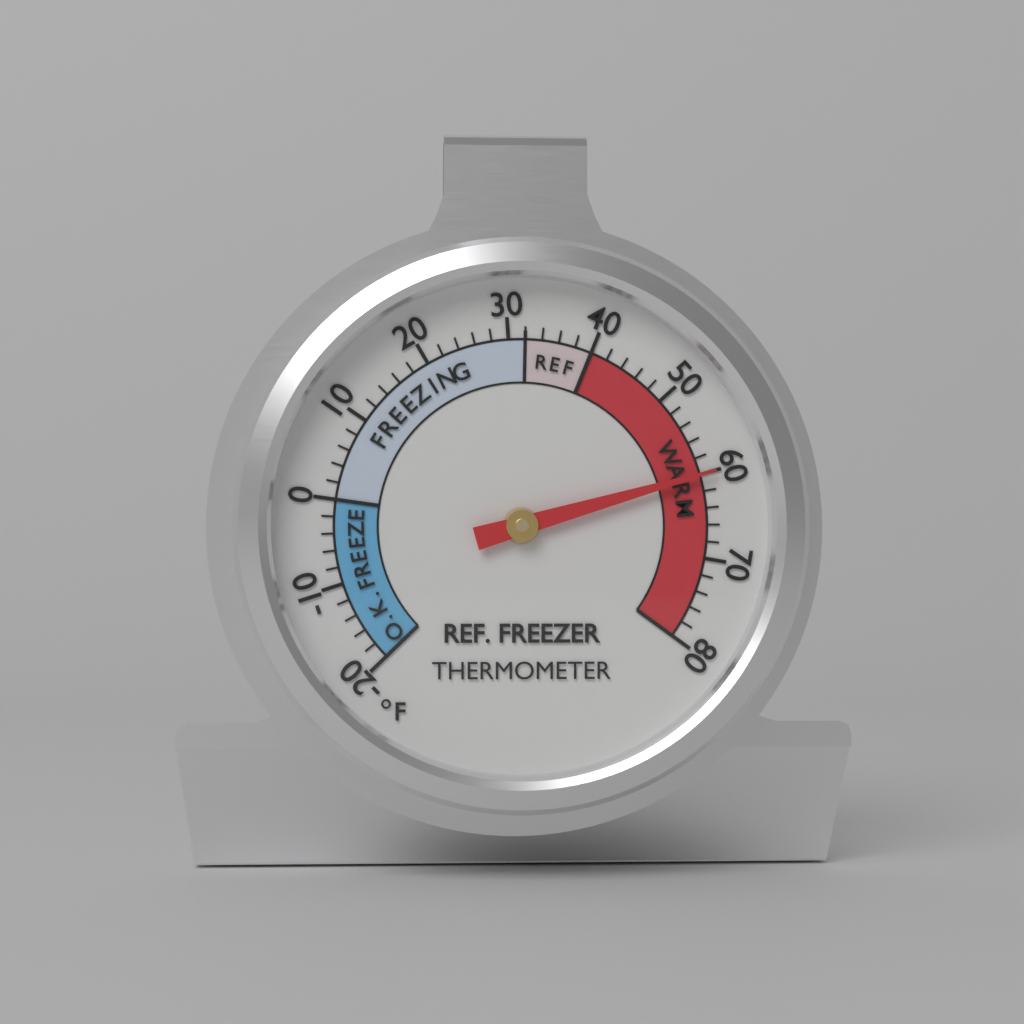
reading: 60 °F
